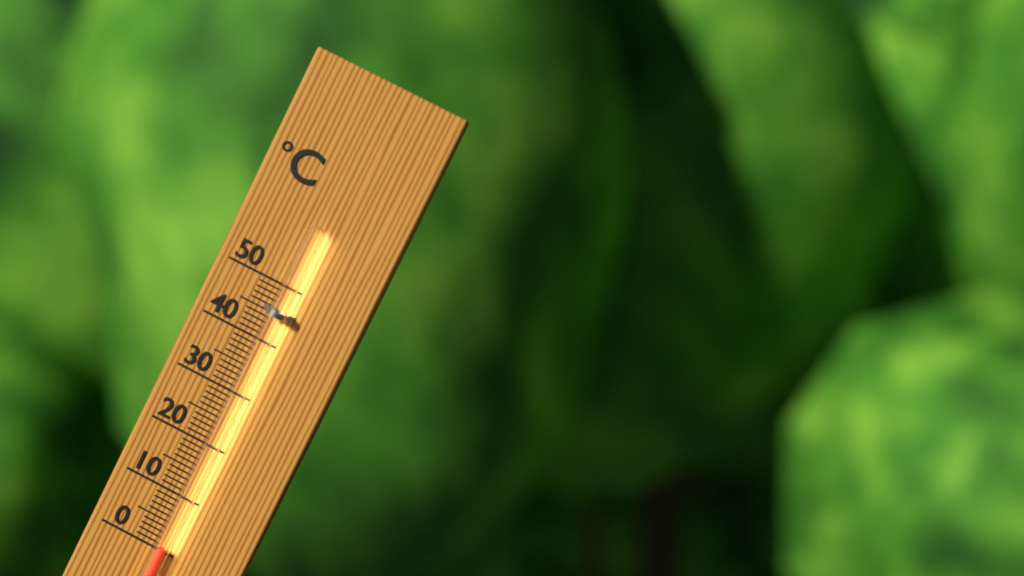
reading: 1 °C
